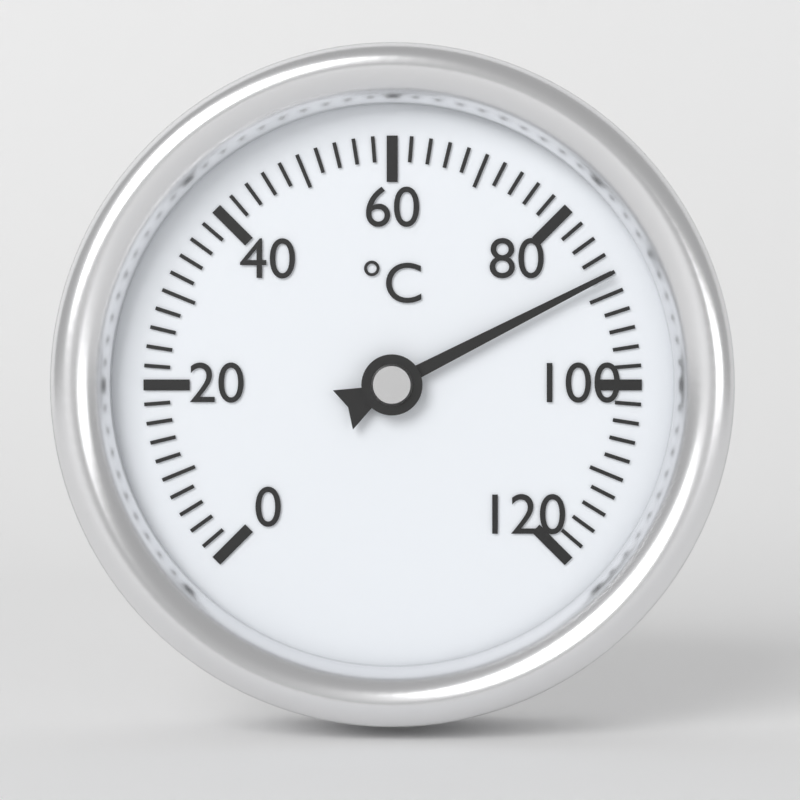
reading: 88 °C
